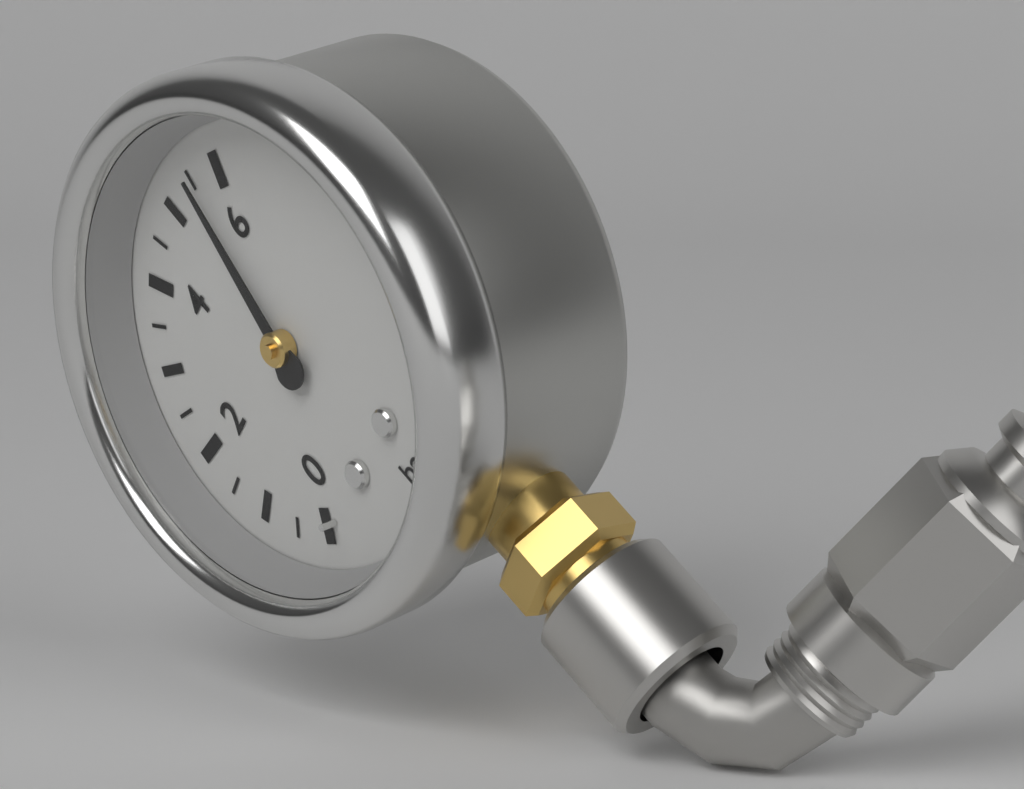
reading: 5.5 bar
